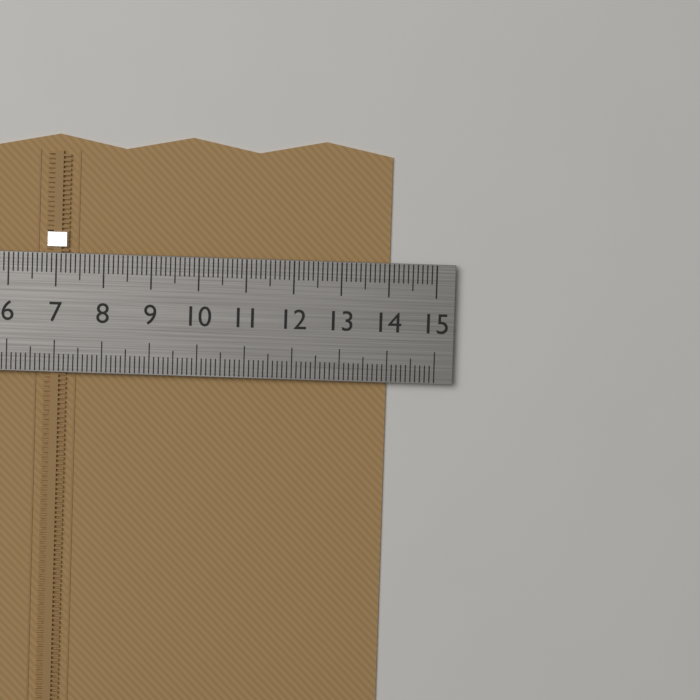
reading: 14.0 cm
